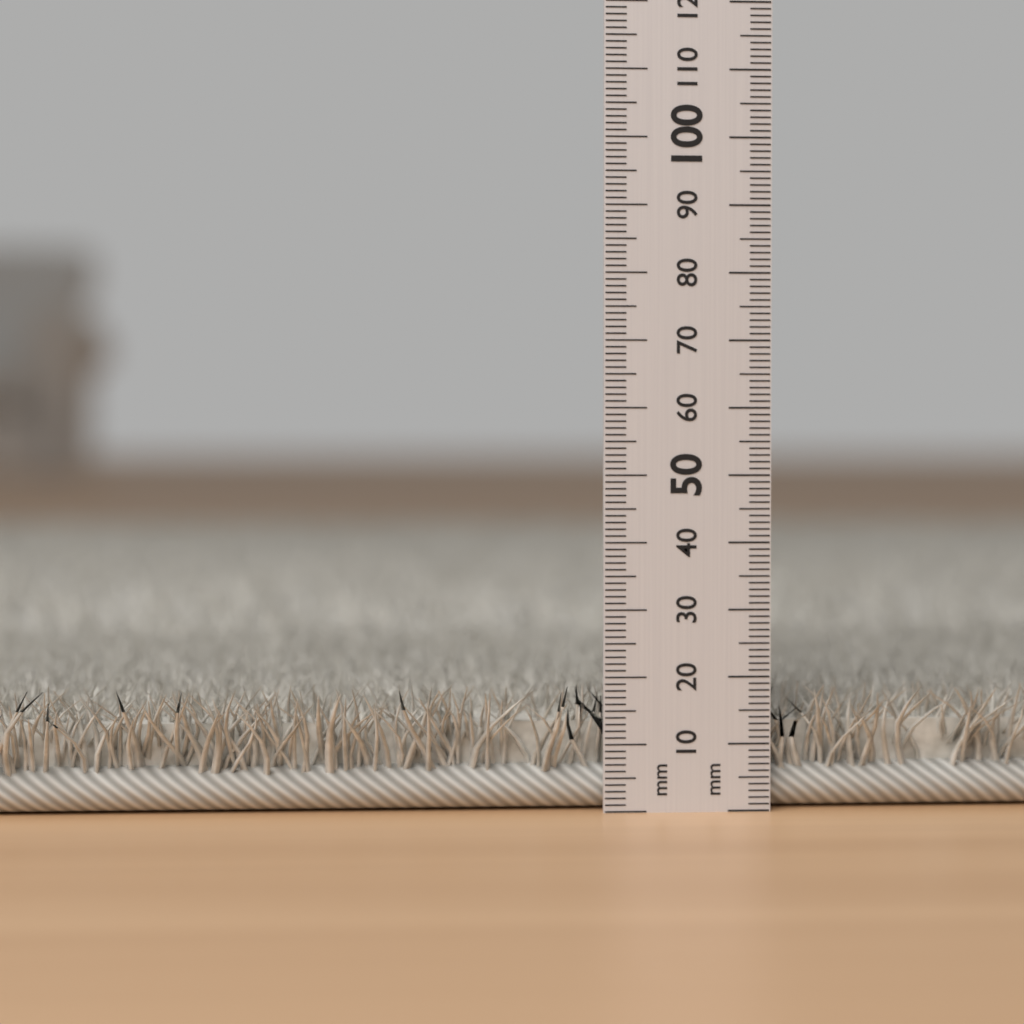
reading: 19 mm
